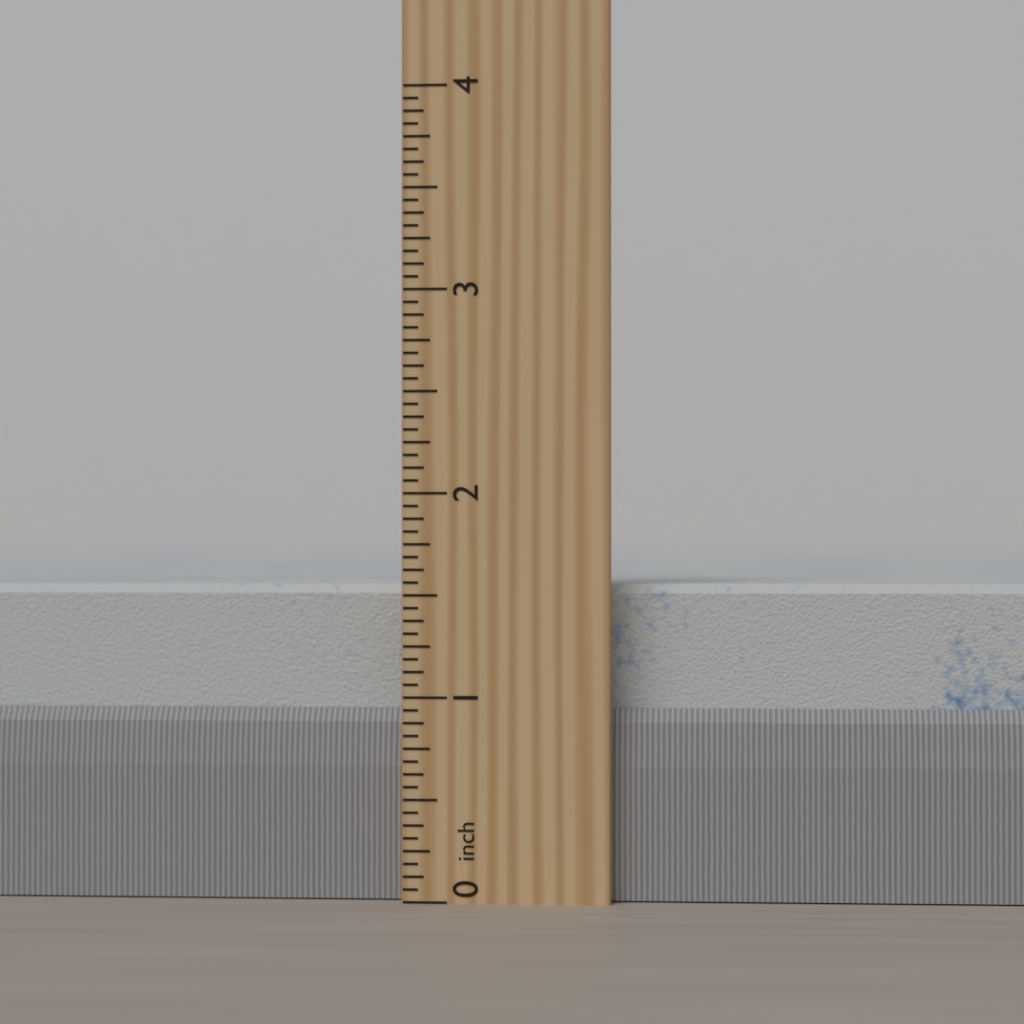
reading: 1.5625 inch
